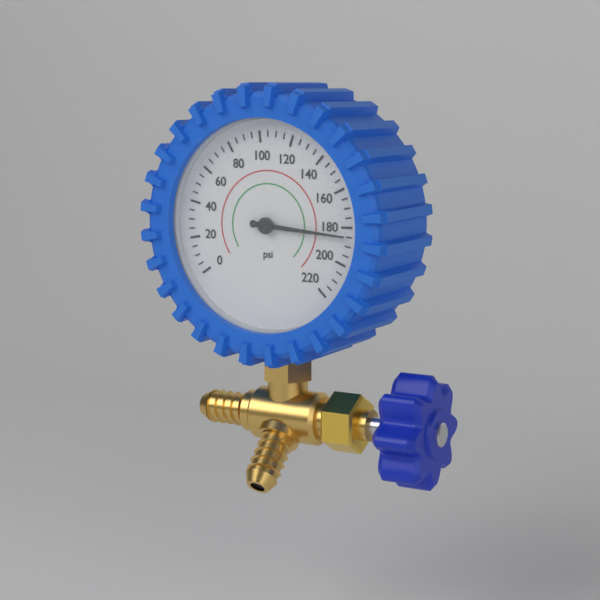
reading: 185 psi
